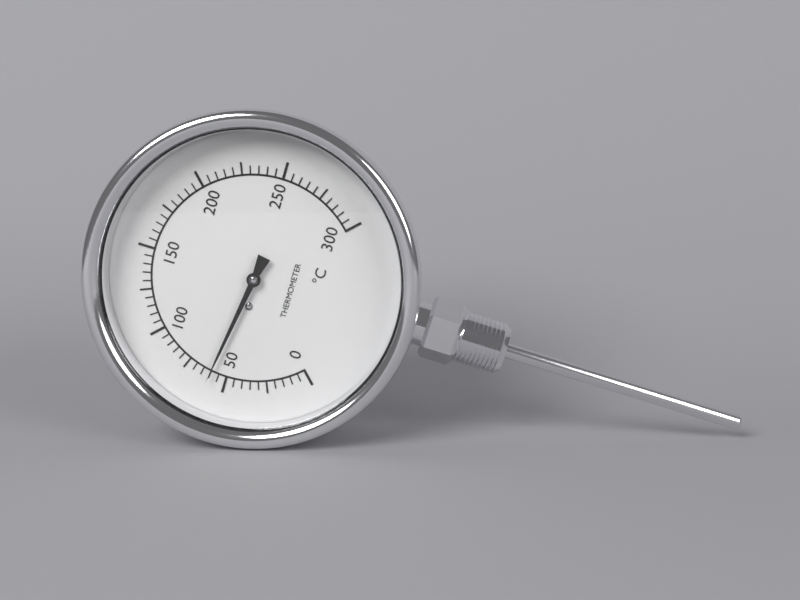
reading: 60 °C
